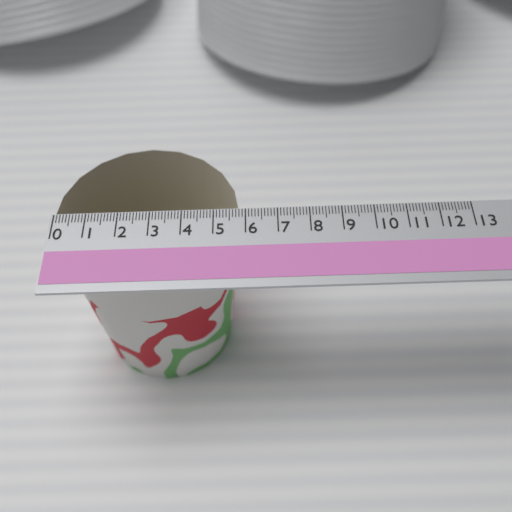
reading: 5.8 (no unit)
